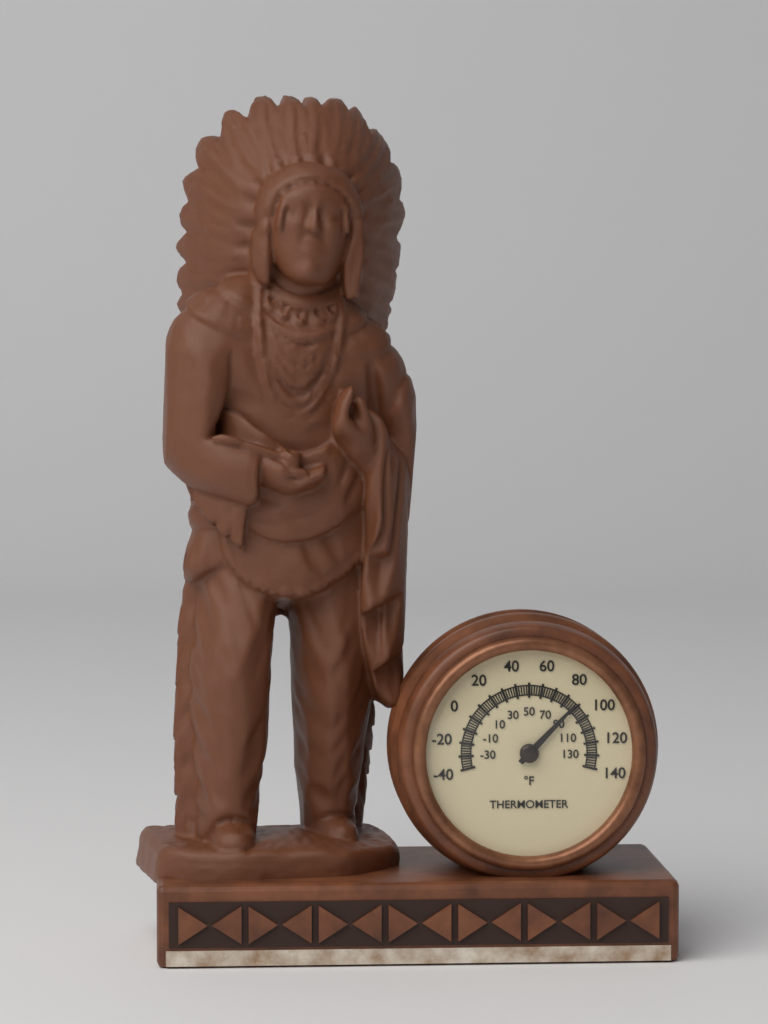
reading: 88 °F
